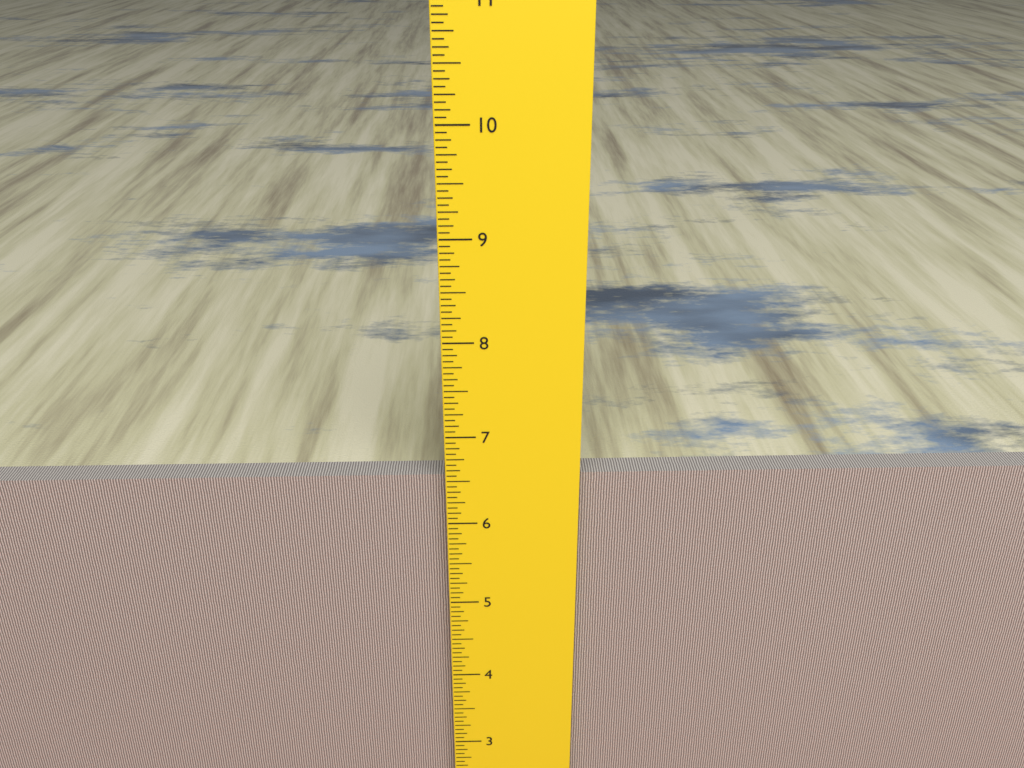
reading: 6.5000 inch
